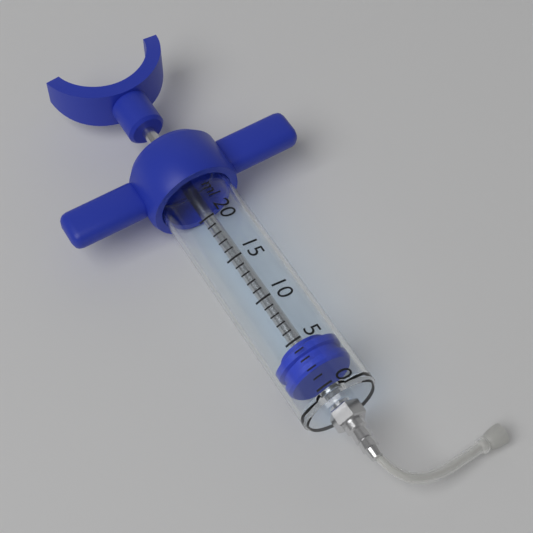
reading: 2 ml
